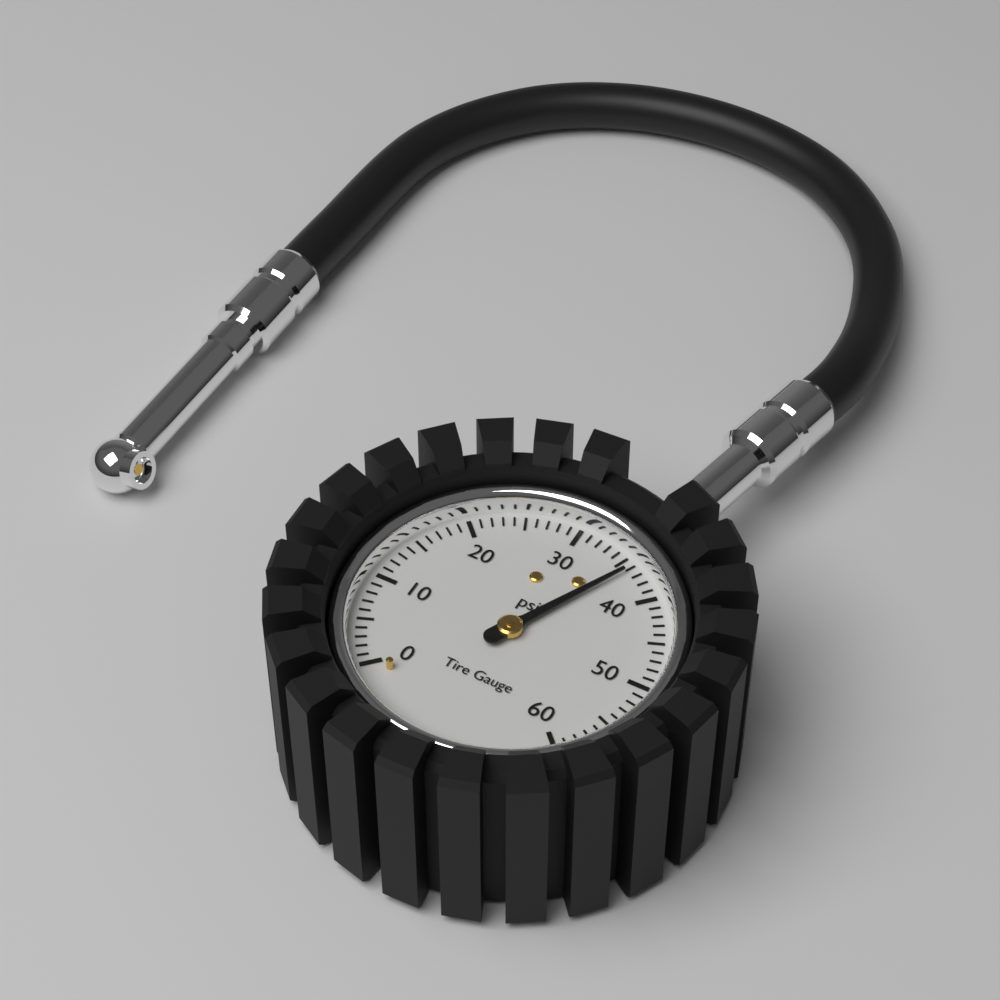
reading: 36 psi
